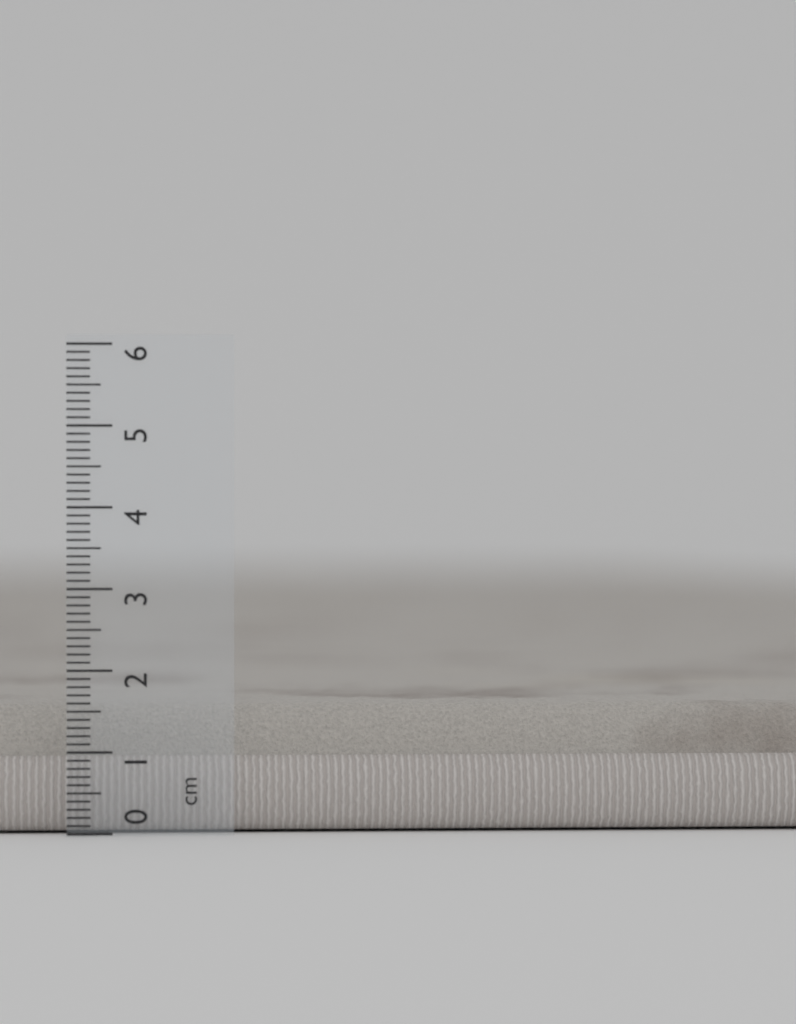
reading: 1.6 cm
